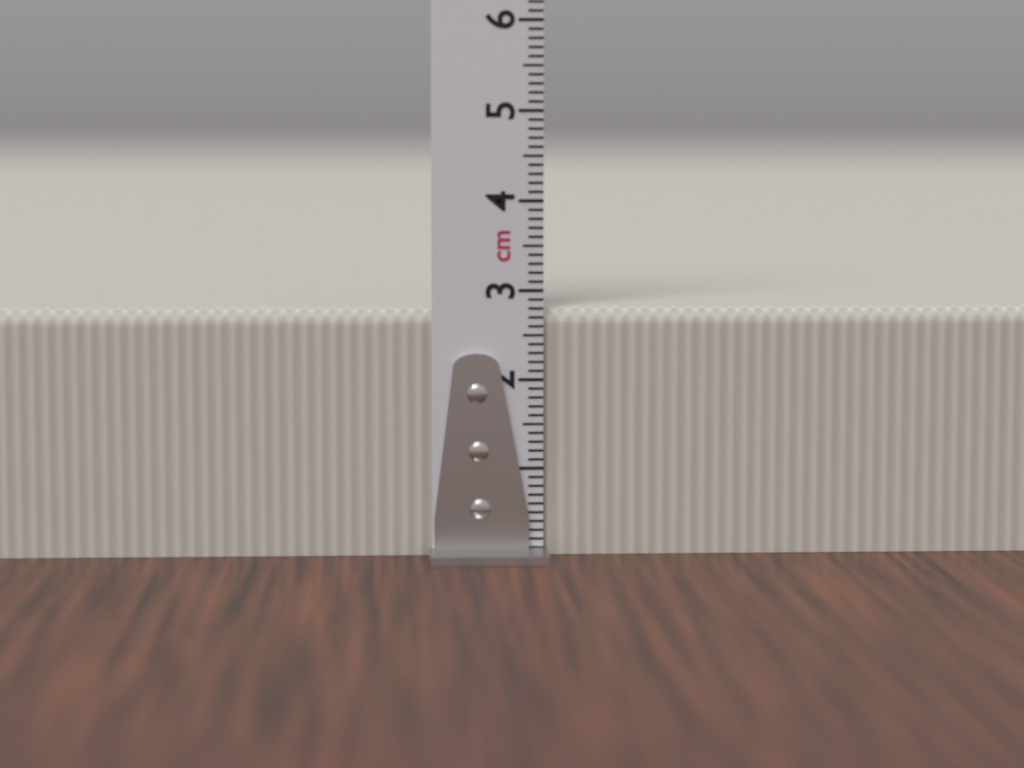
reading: 2.8 cm
